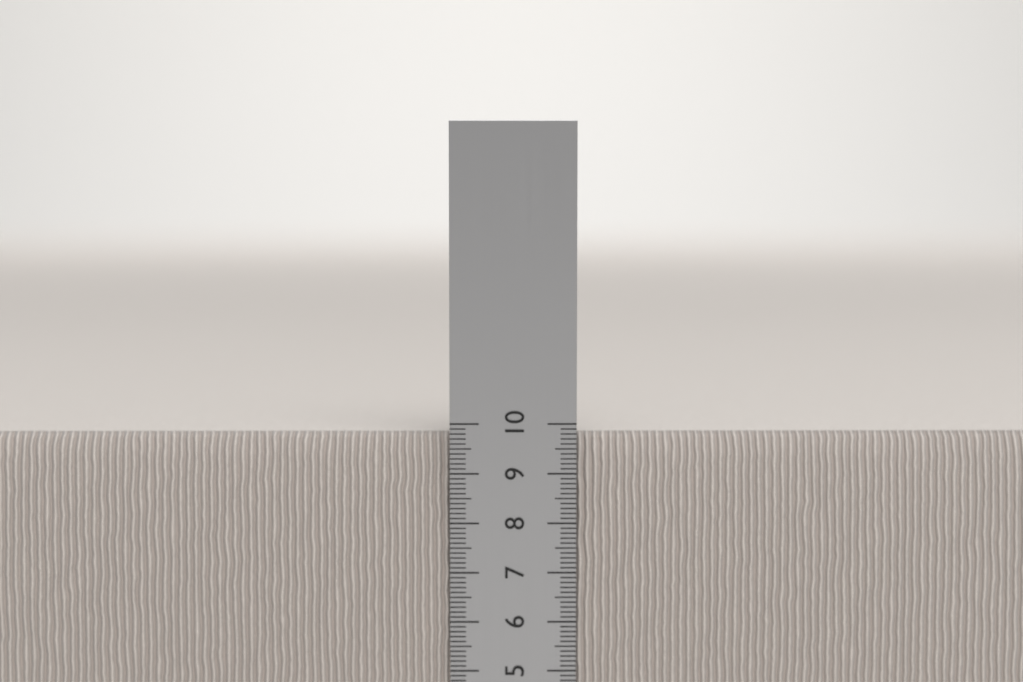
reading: 9.8 cm
